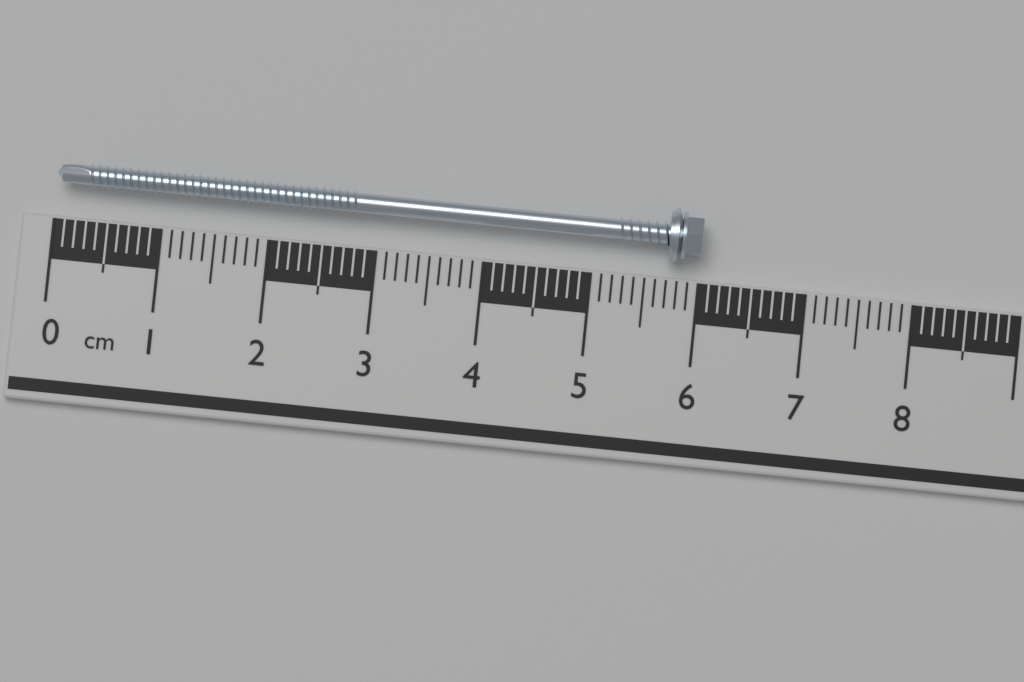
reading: 6.0 cm
